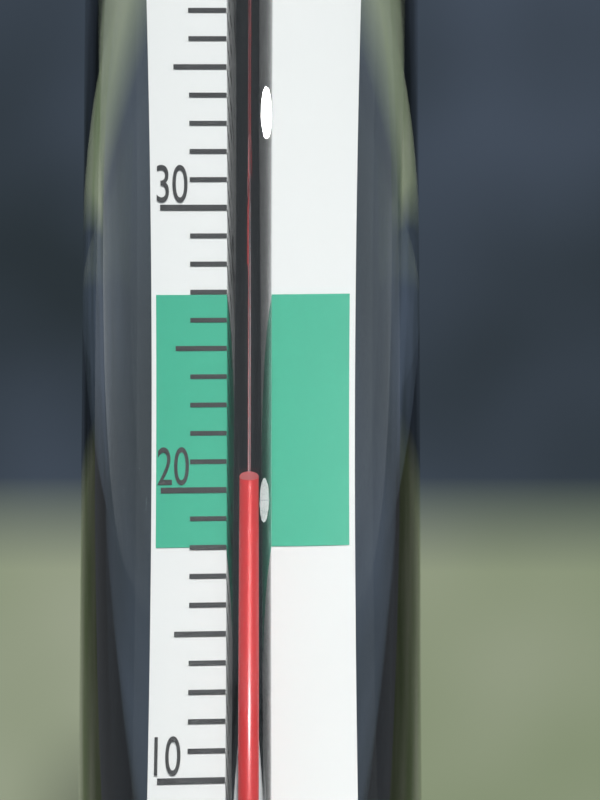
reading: 20 °C
